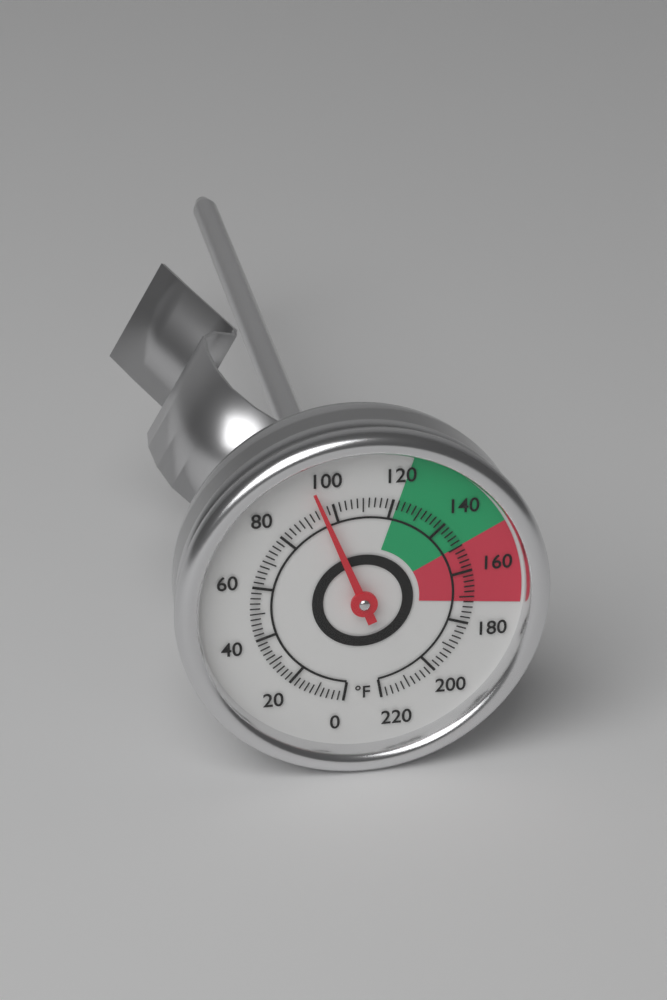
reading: 96 °F
